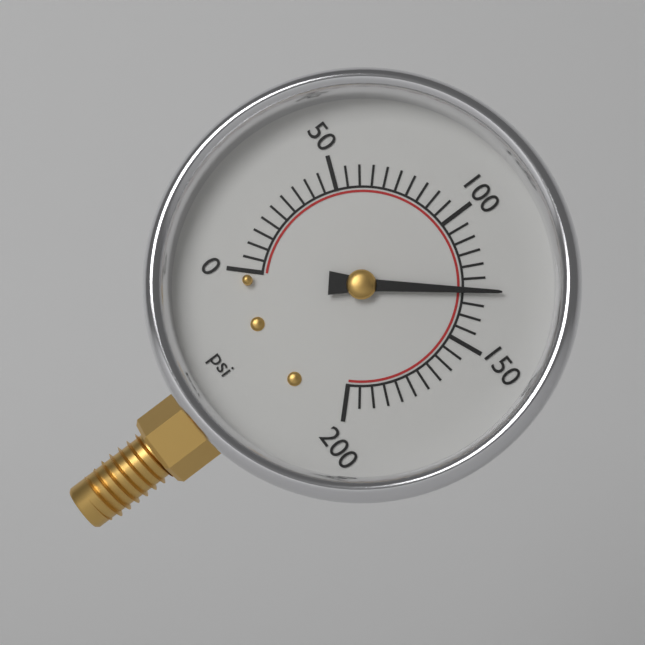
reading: 130 psi
